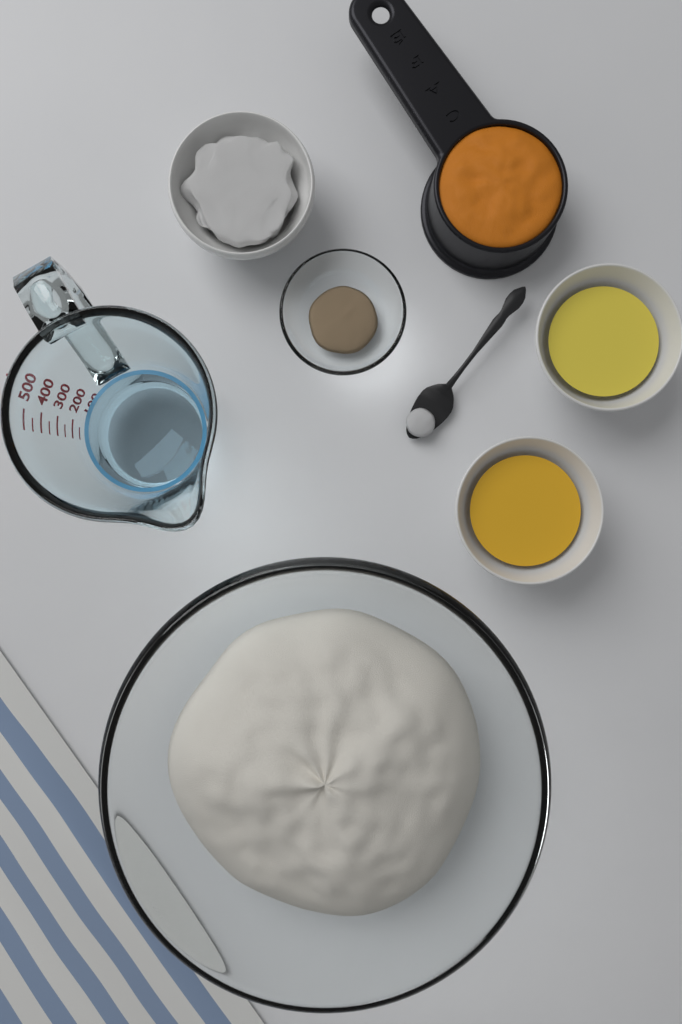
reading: 150 ml
